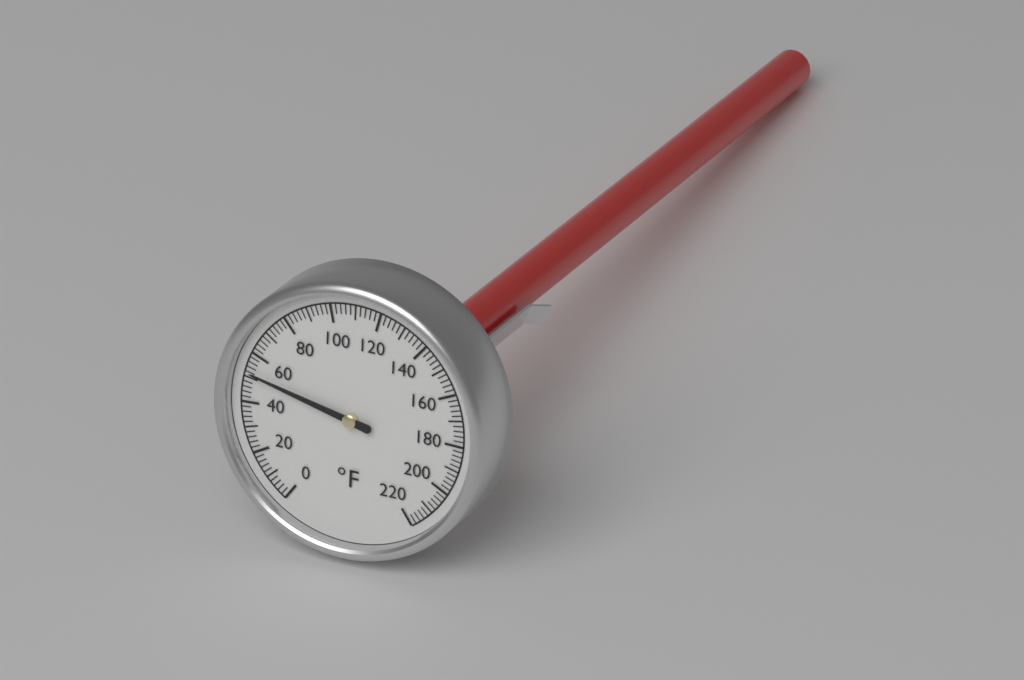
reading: 52 °F
